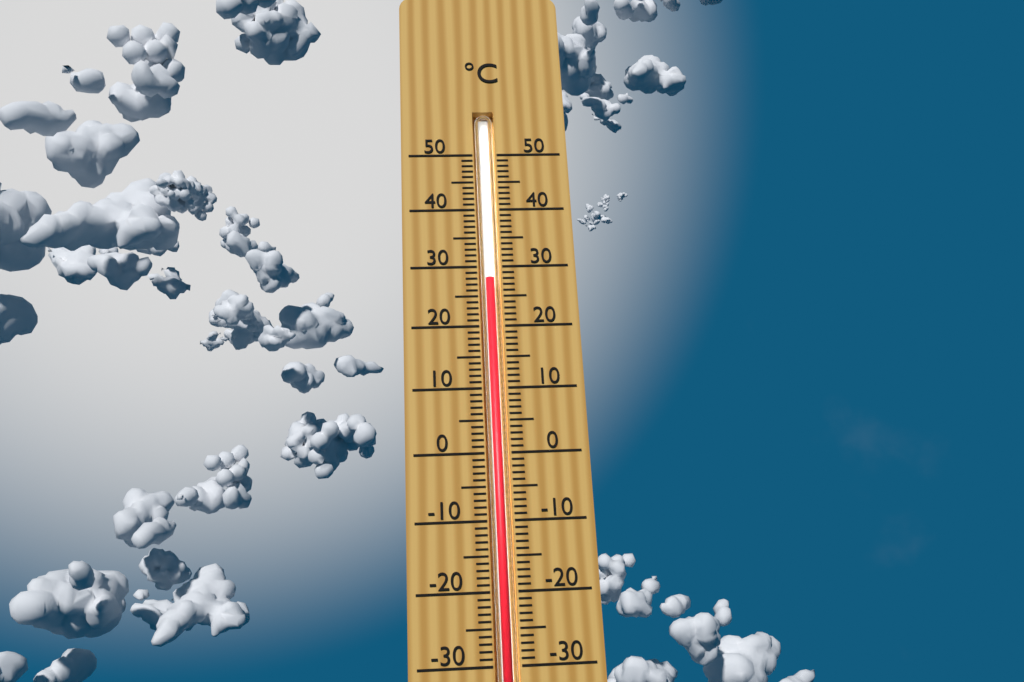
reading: 28 °C
